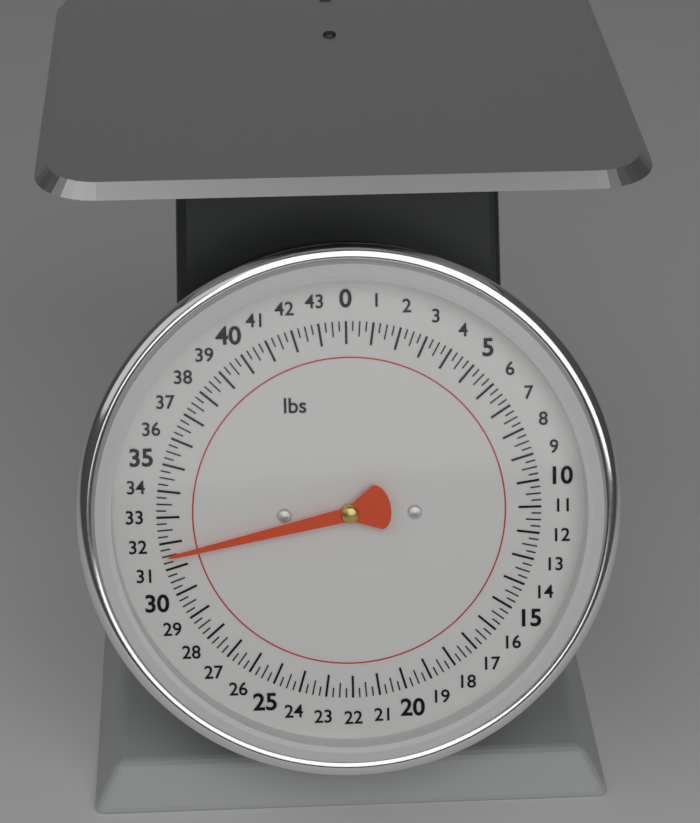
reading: 31.50 lbs
